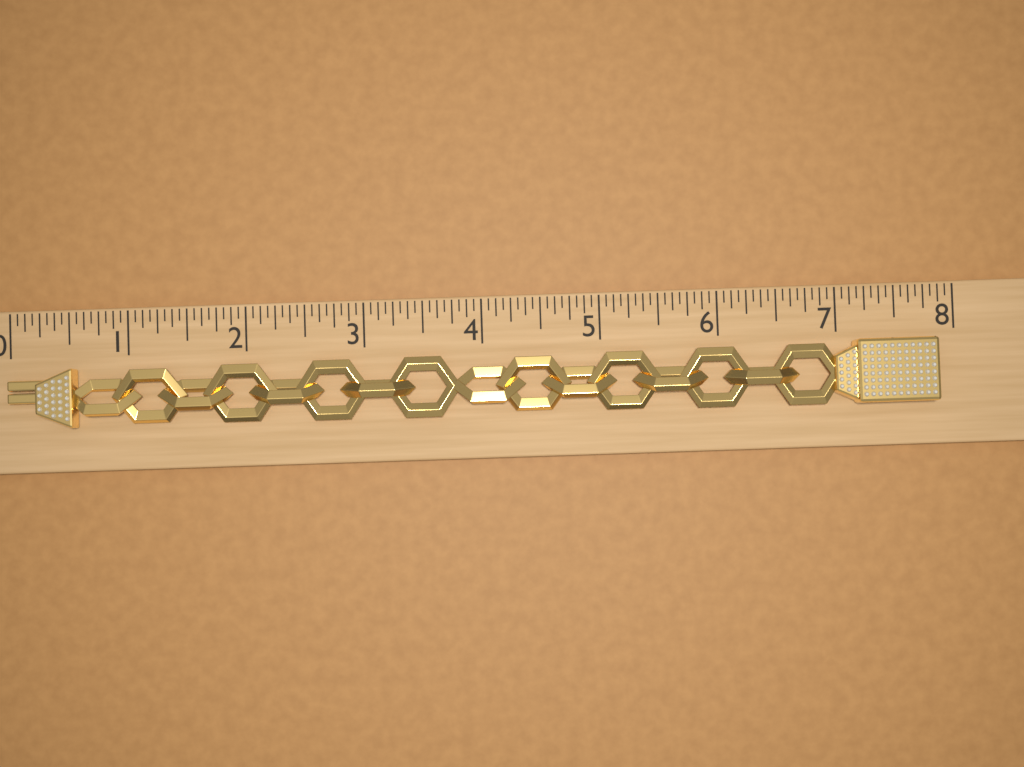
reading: 7.8125 (no unit)
